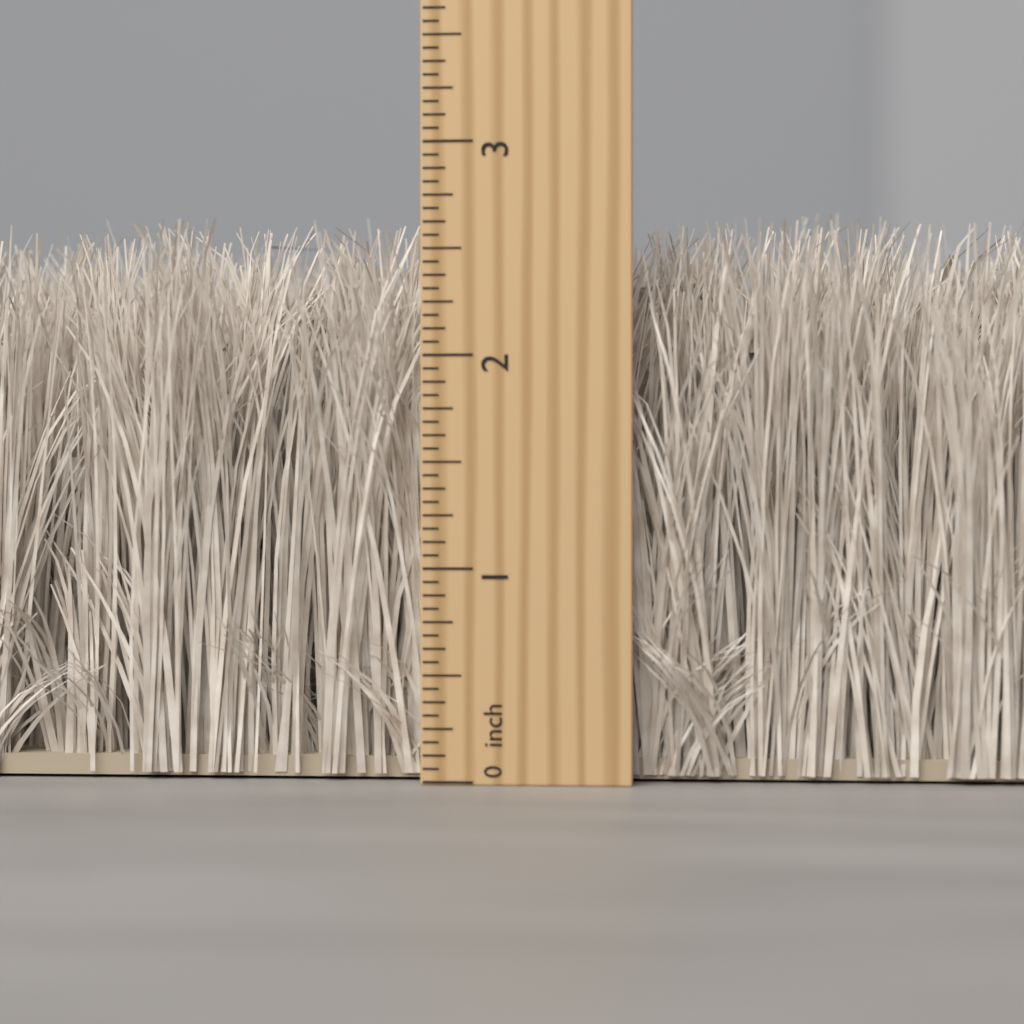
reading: 2.6250 inch
